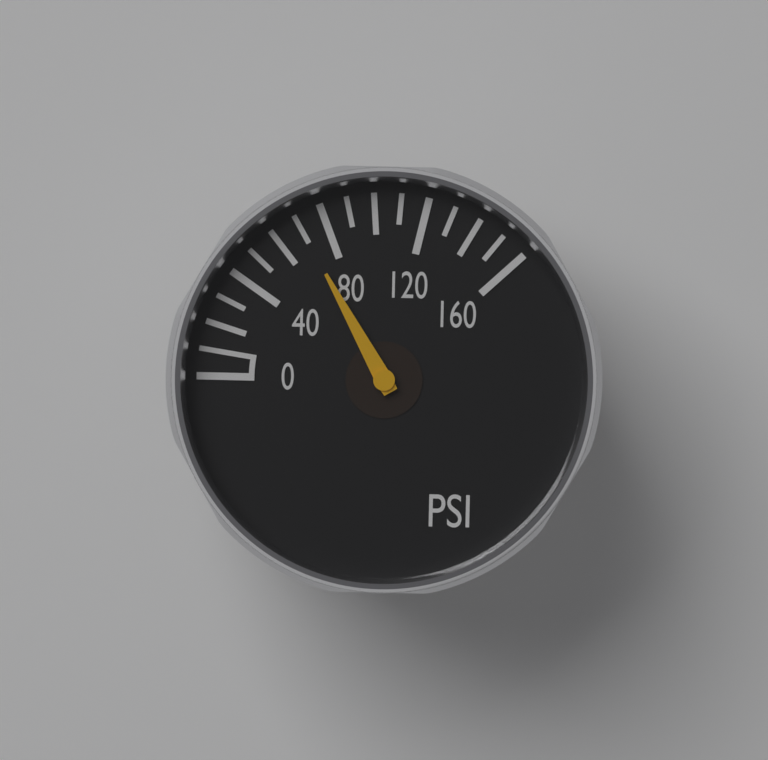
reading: 70 psi
